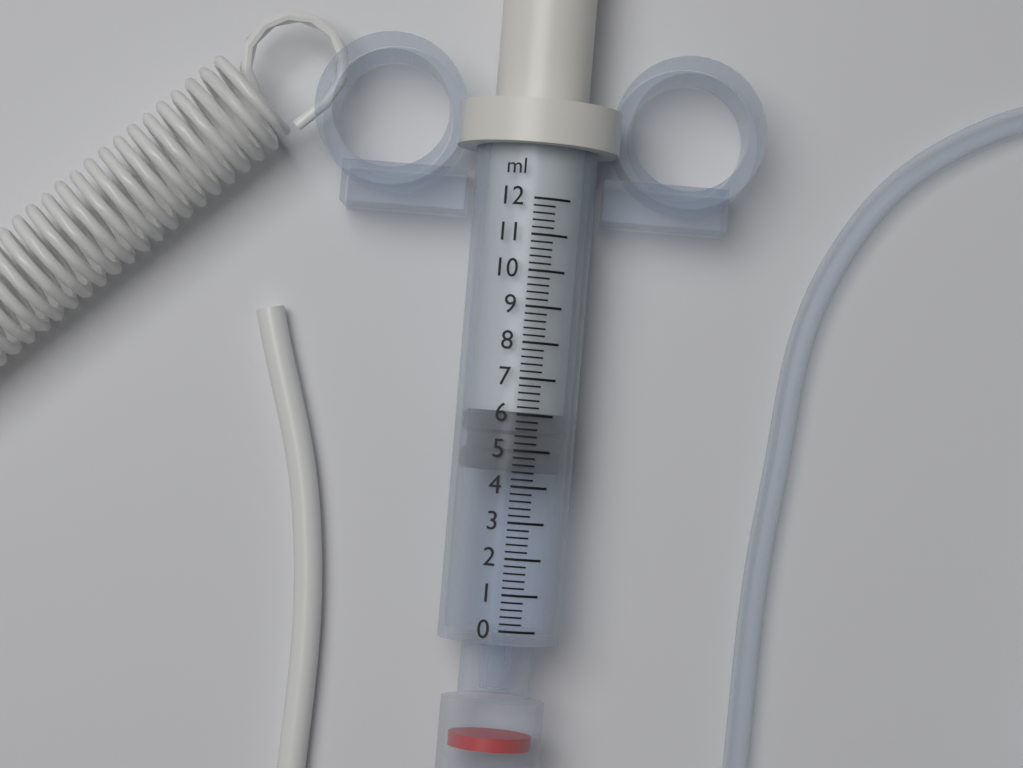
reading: 4.4 ml
